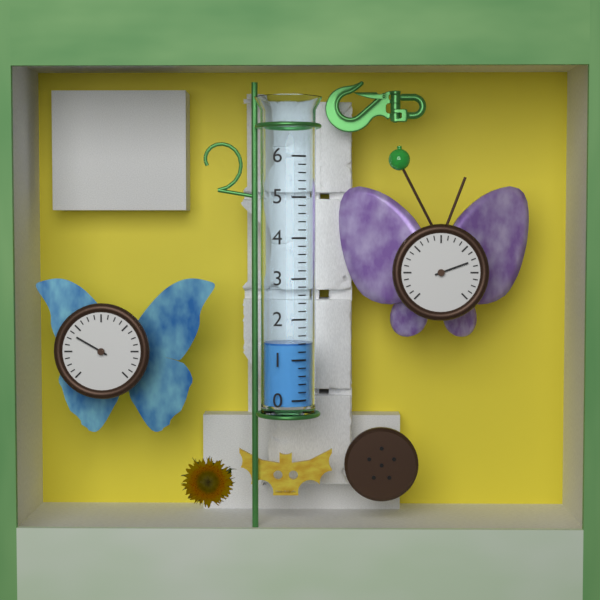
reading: 1.4 (no unit)
